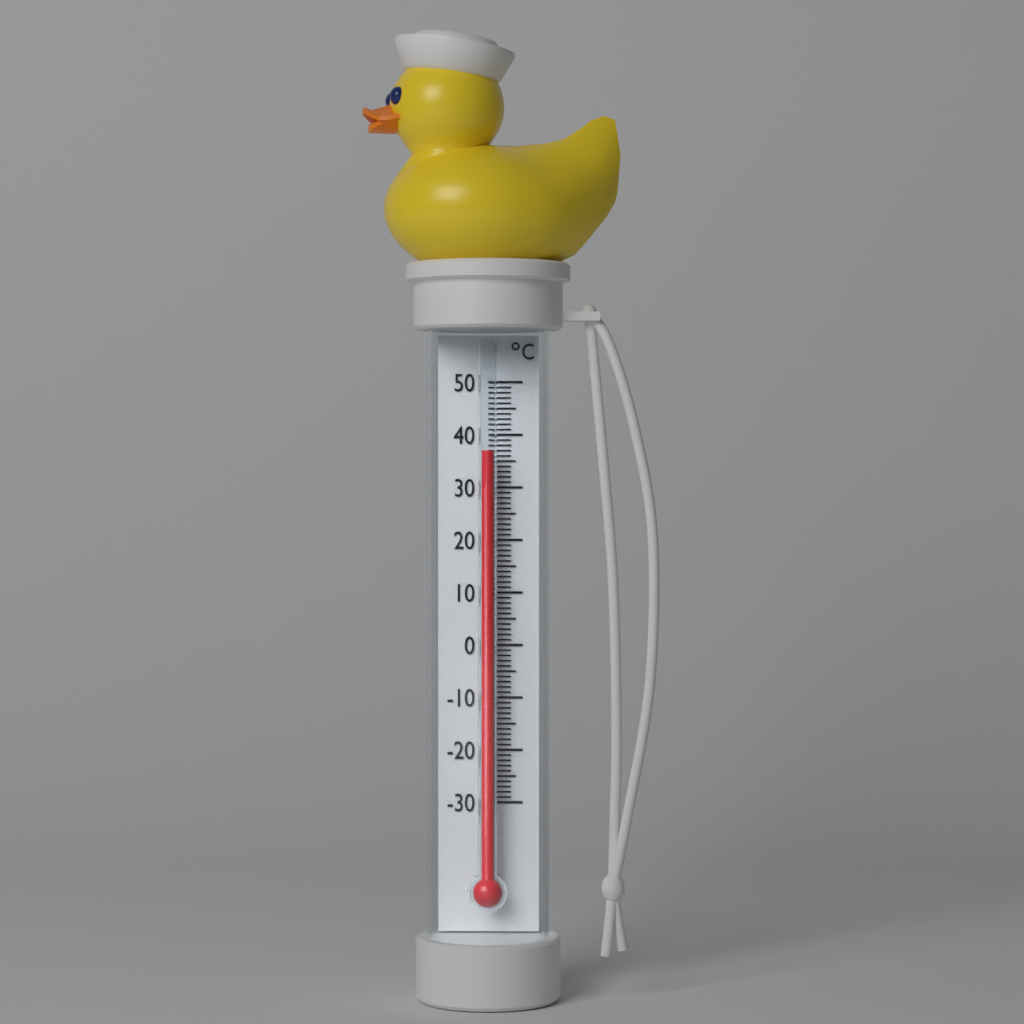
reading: 37 °C
